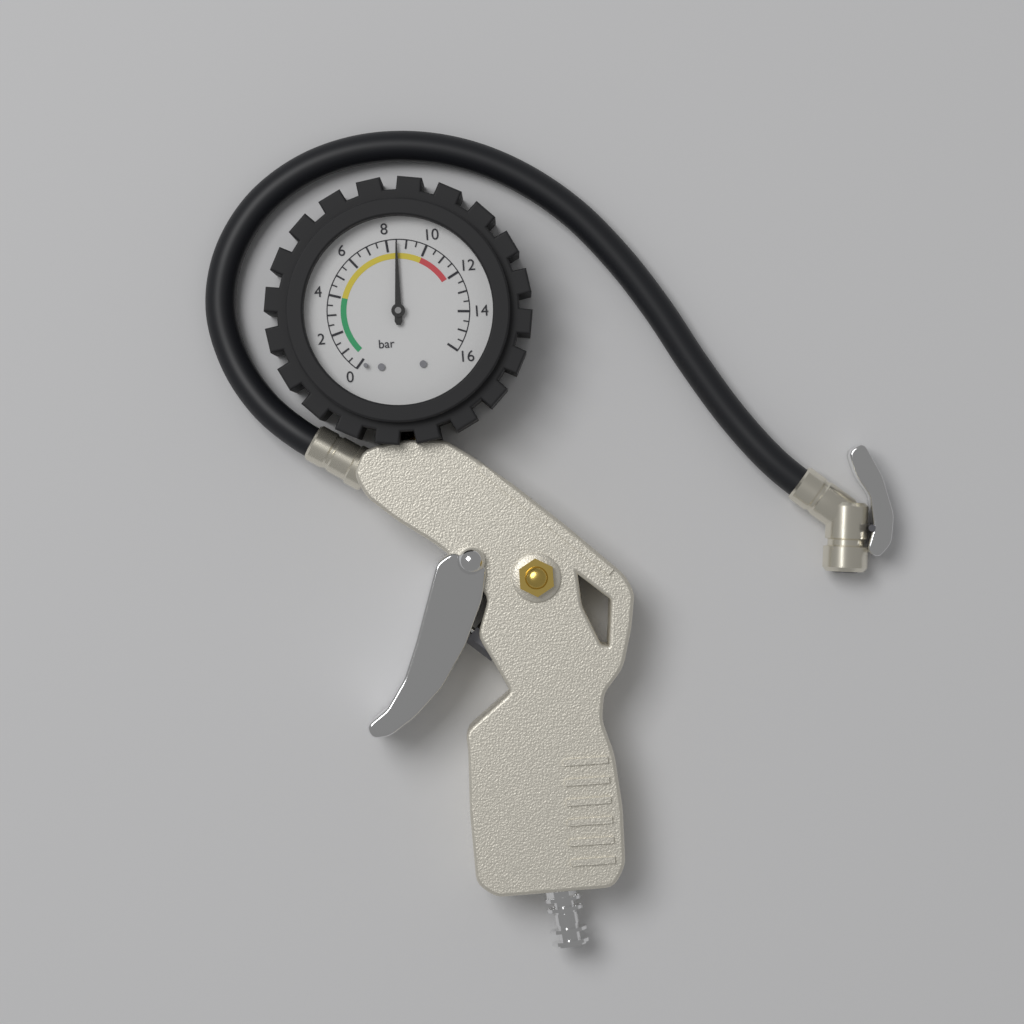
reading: 8.5 bar
